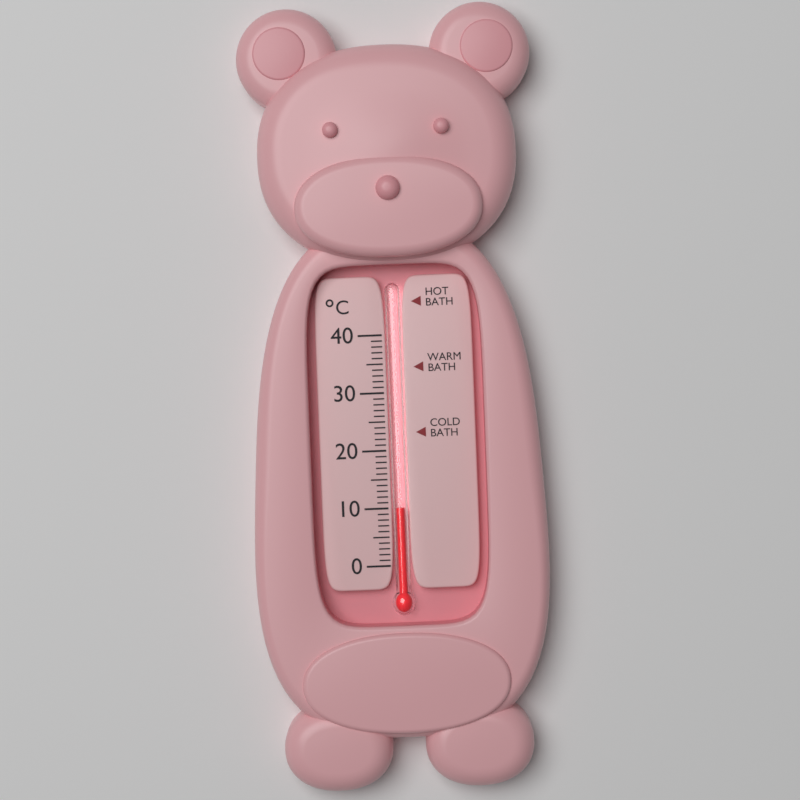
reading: 10 °C
